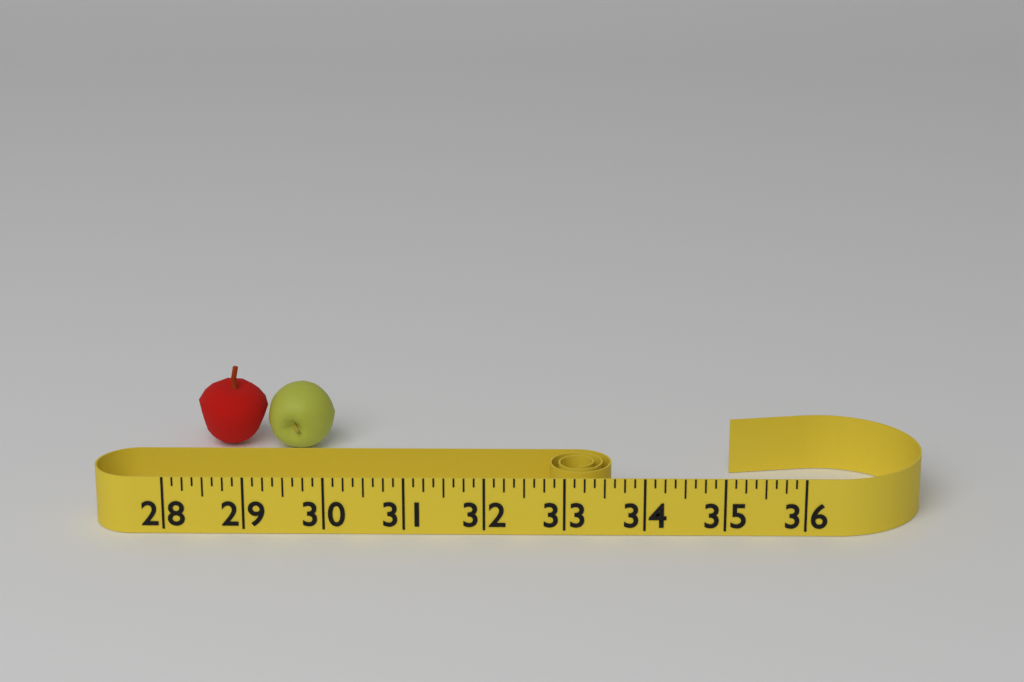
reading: 29.875 (no unit)
